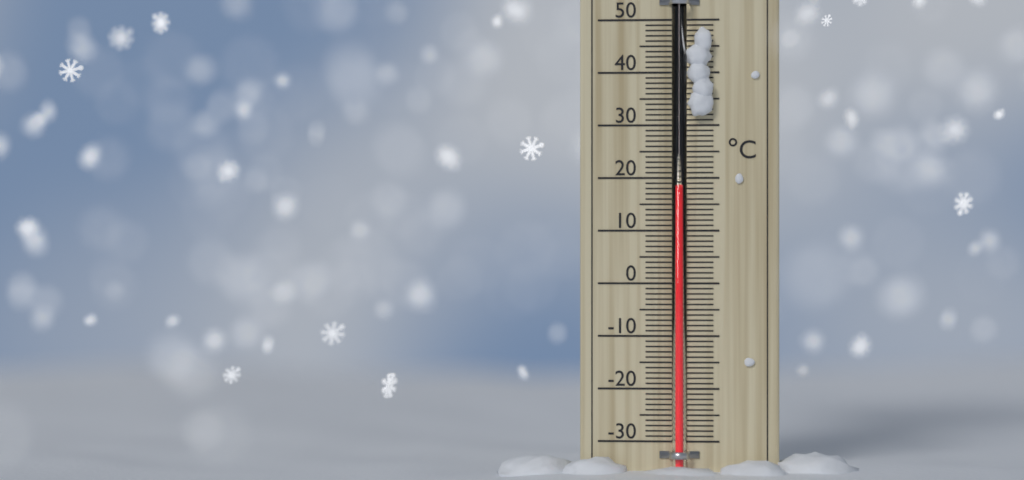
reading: 18 °C
